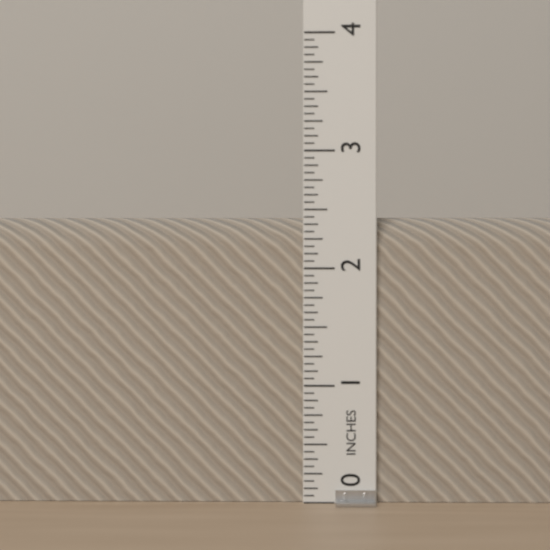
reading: 2.4375 in
